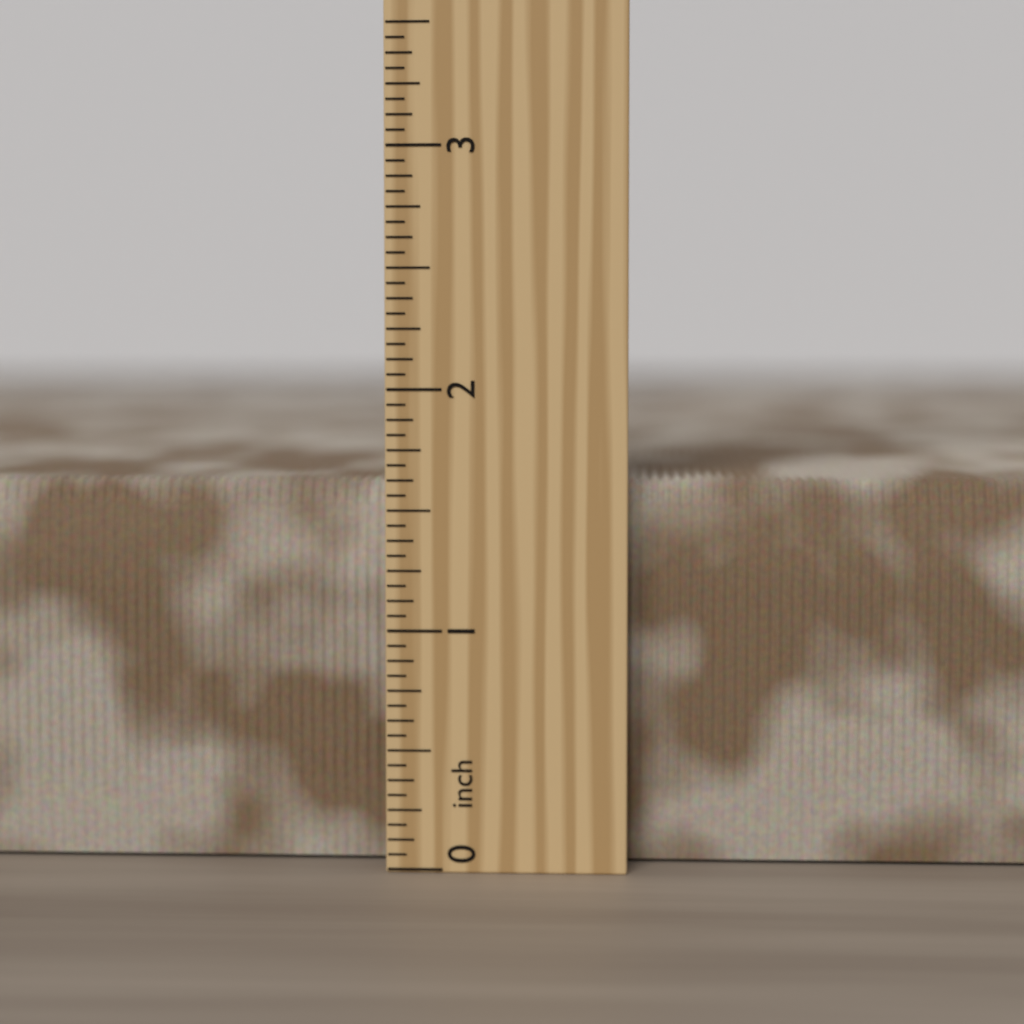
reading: 1.6250 inch
